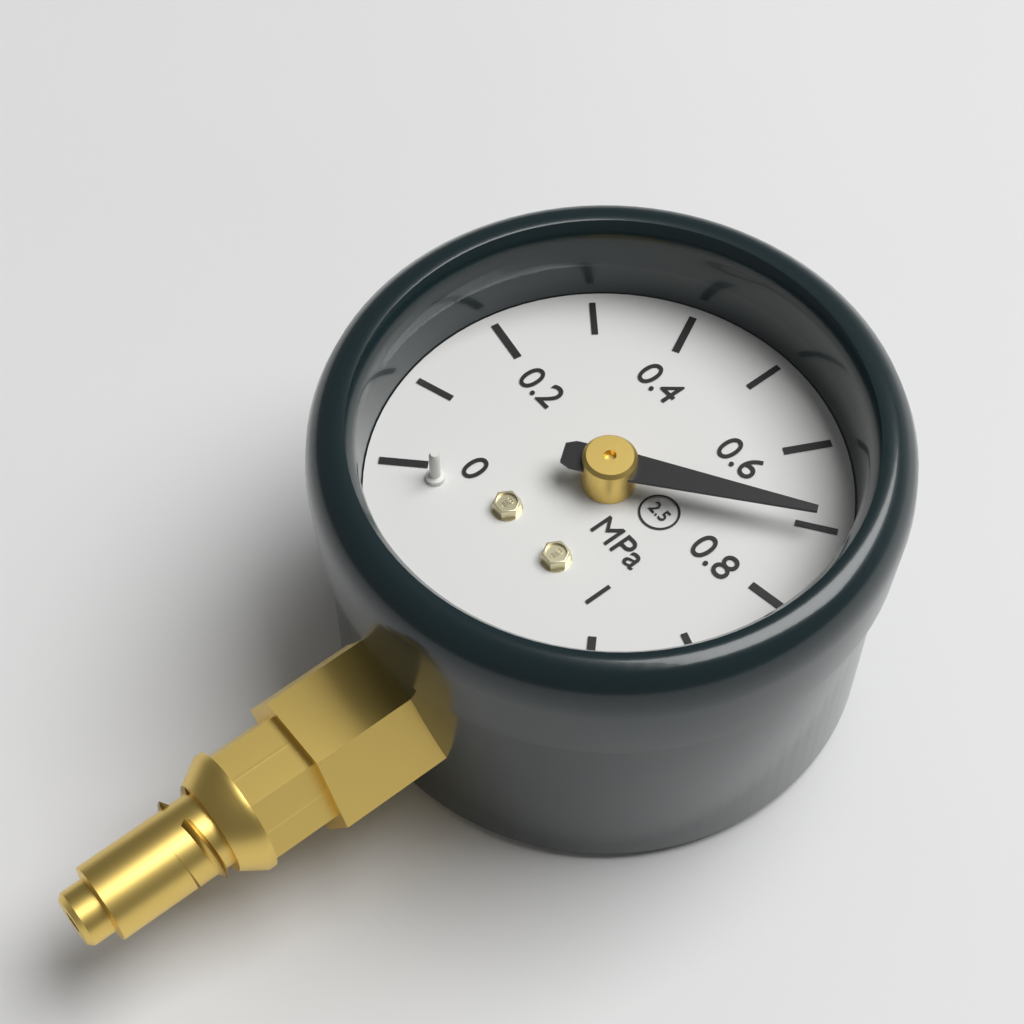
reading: 0.7 MPa
